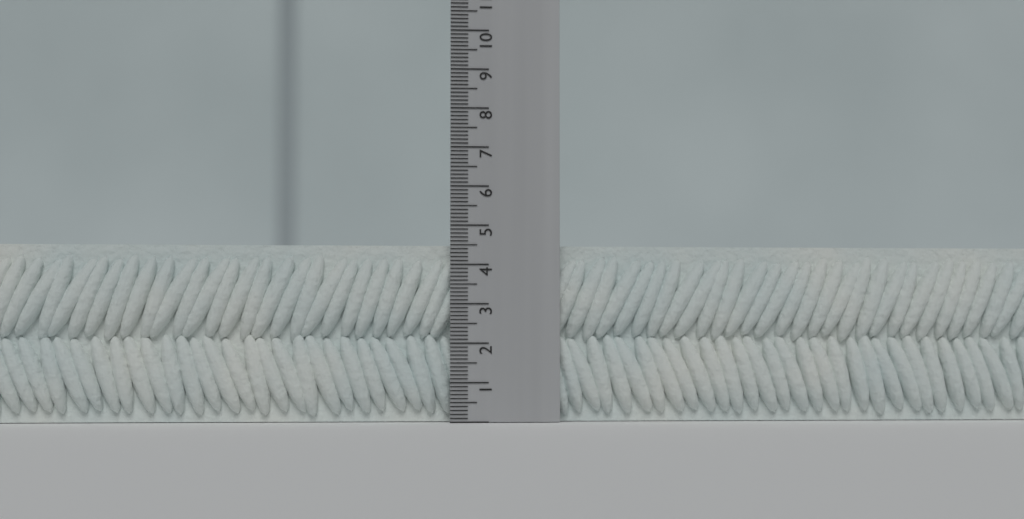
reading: 4.5 (no unit)
